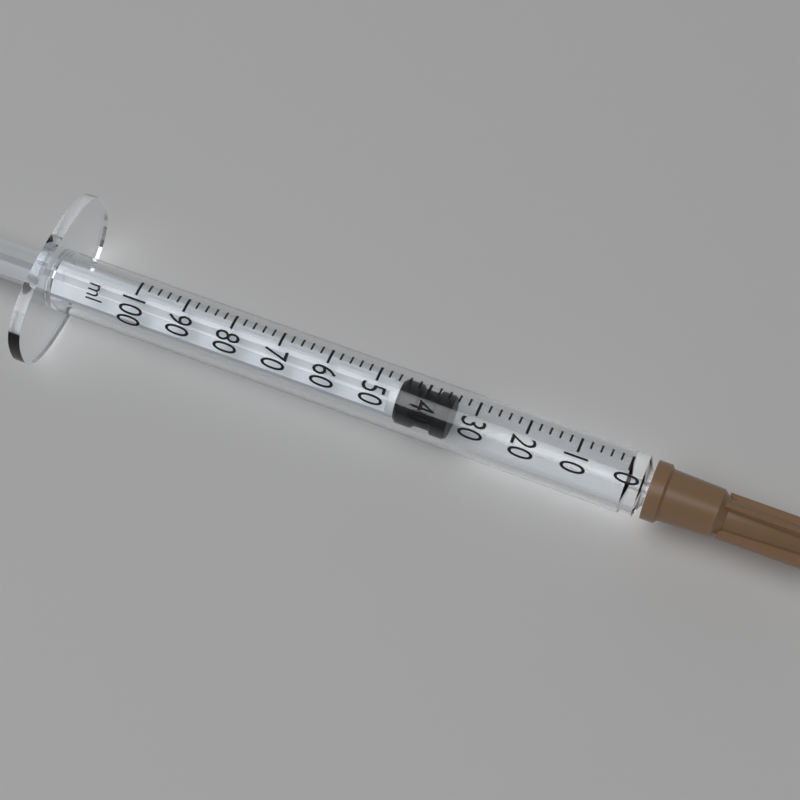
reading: 35 ml
